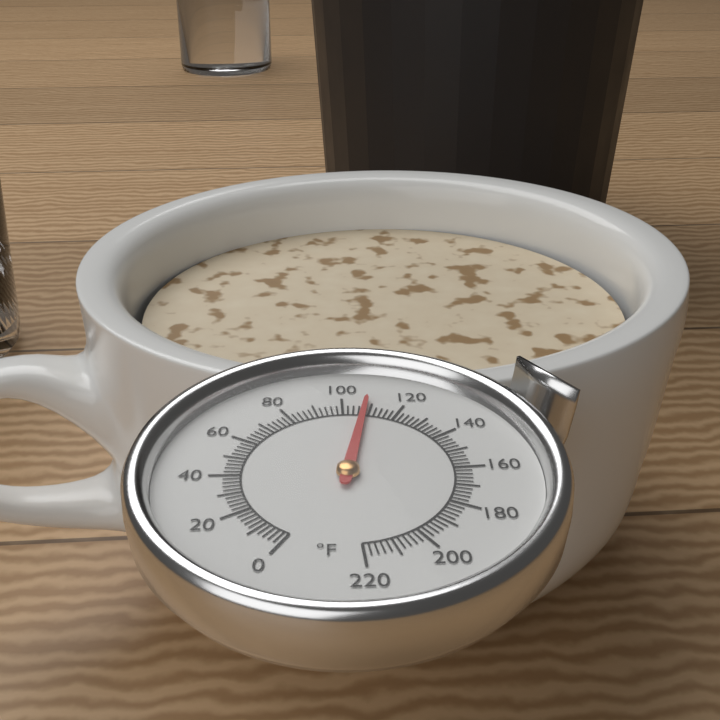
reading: 108 °F
